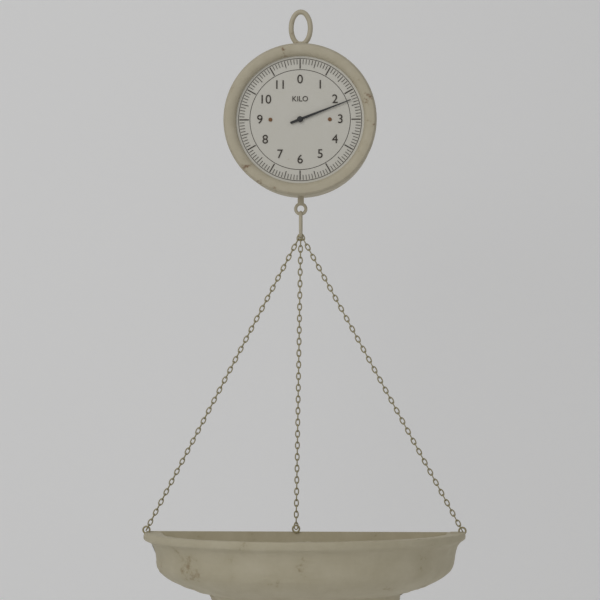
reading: 2.3 kg
